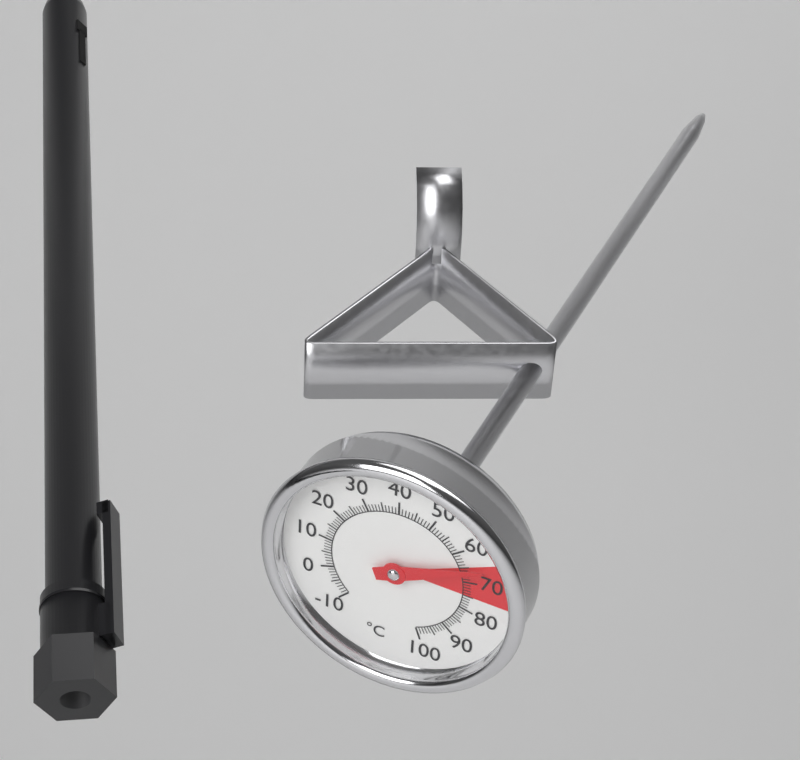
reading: 66 °C
